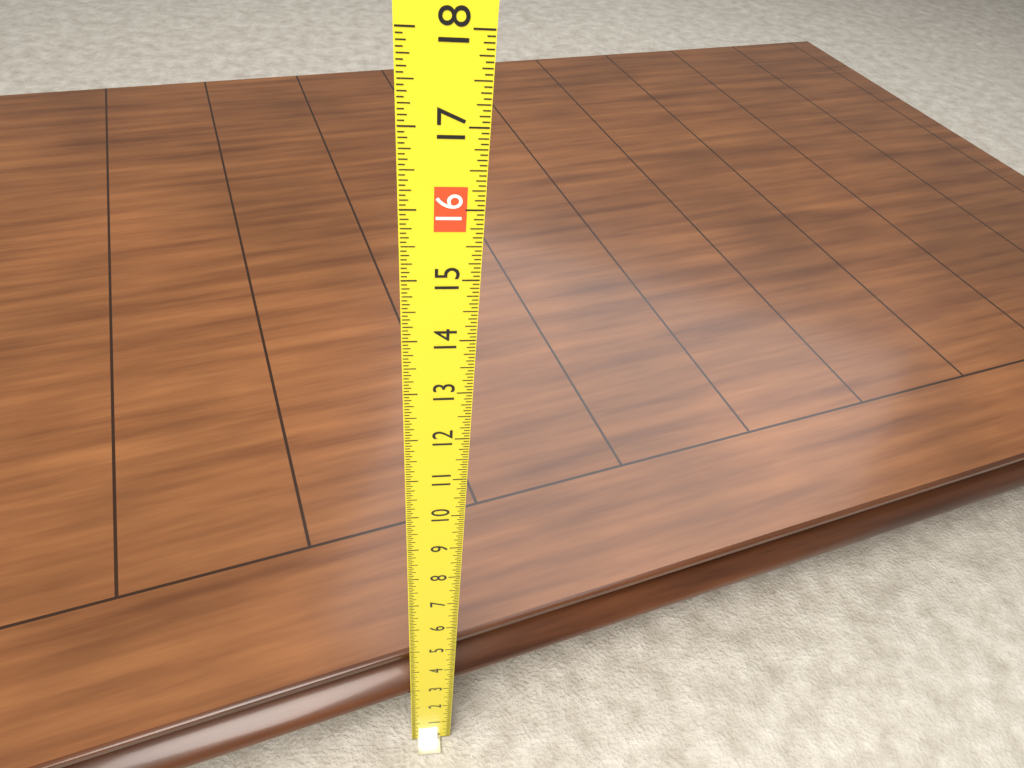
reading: 3.9375 (no unit)
